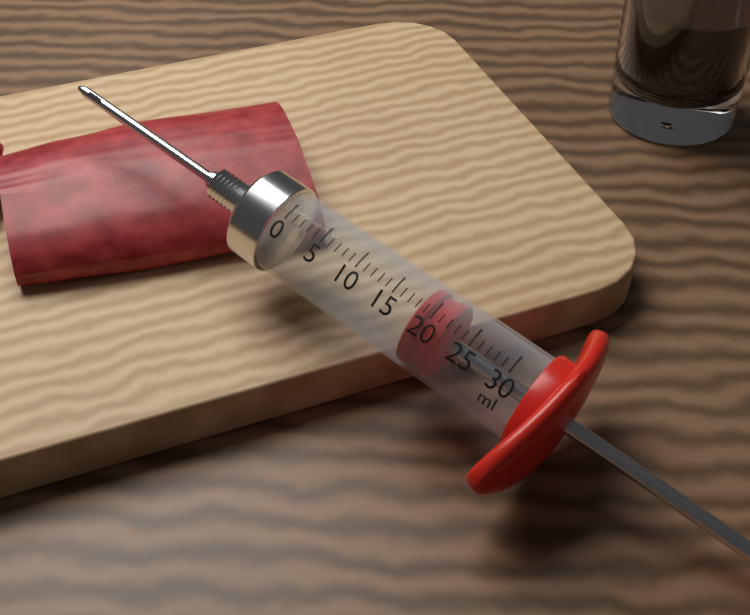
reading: 18 ml
